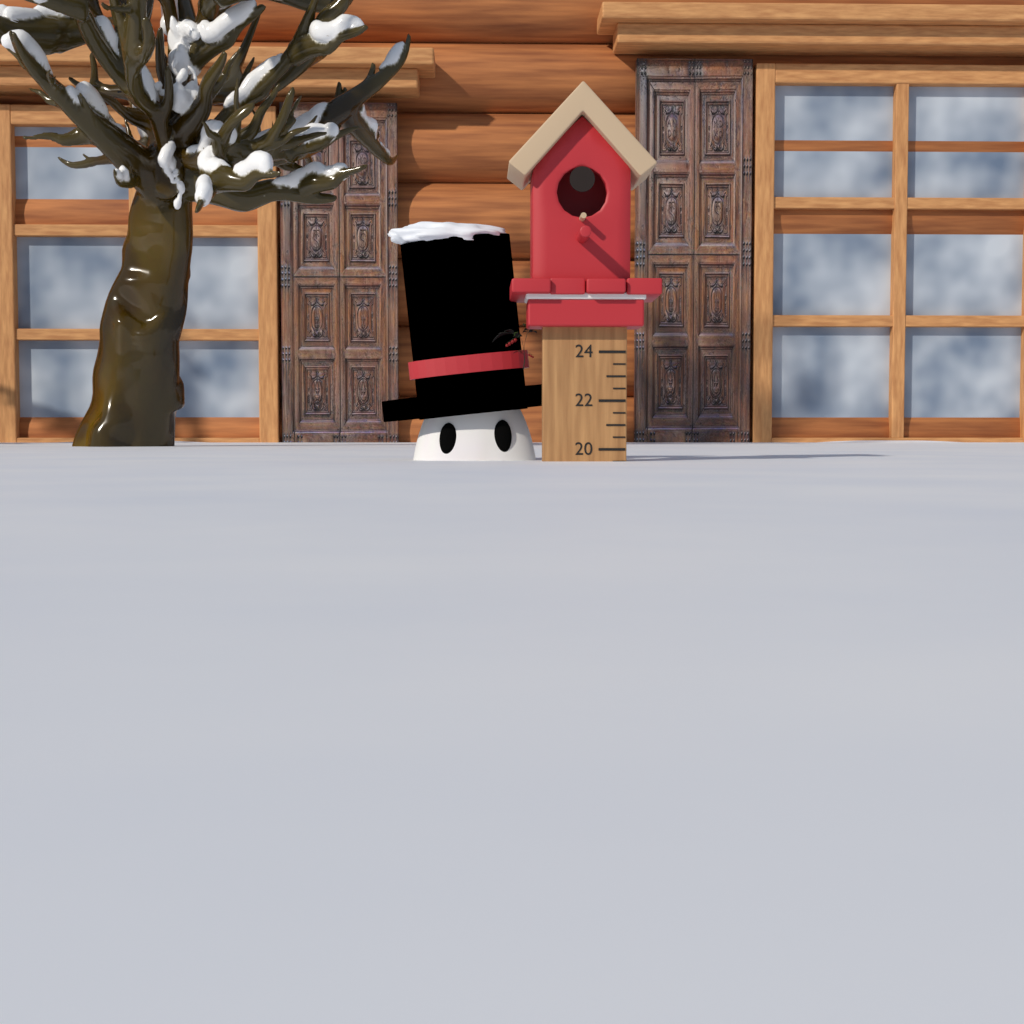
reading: 19.5 (no unit)
